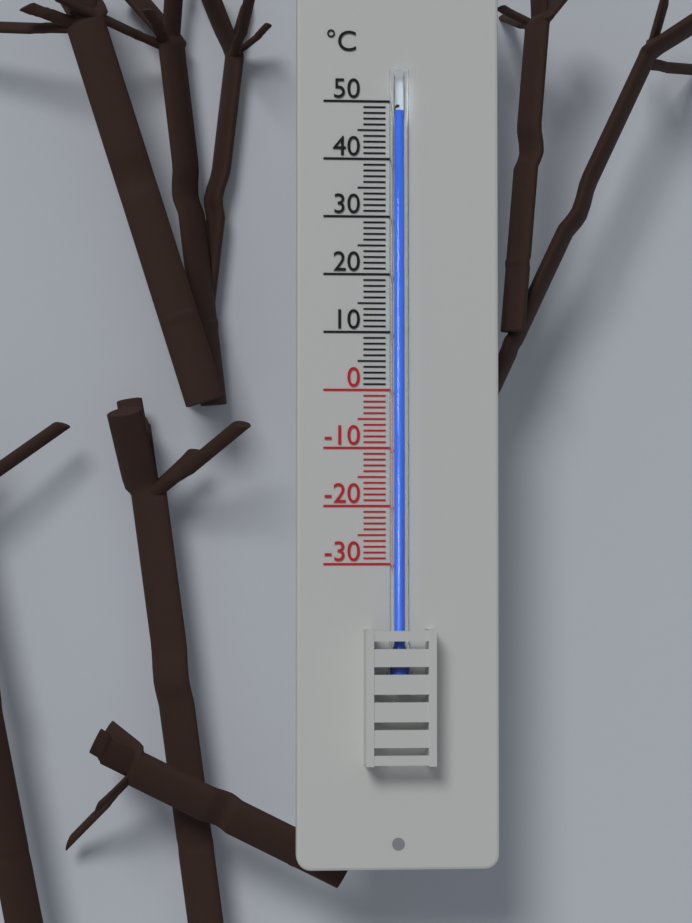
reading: 48 °C
